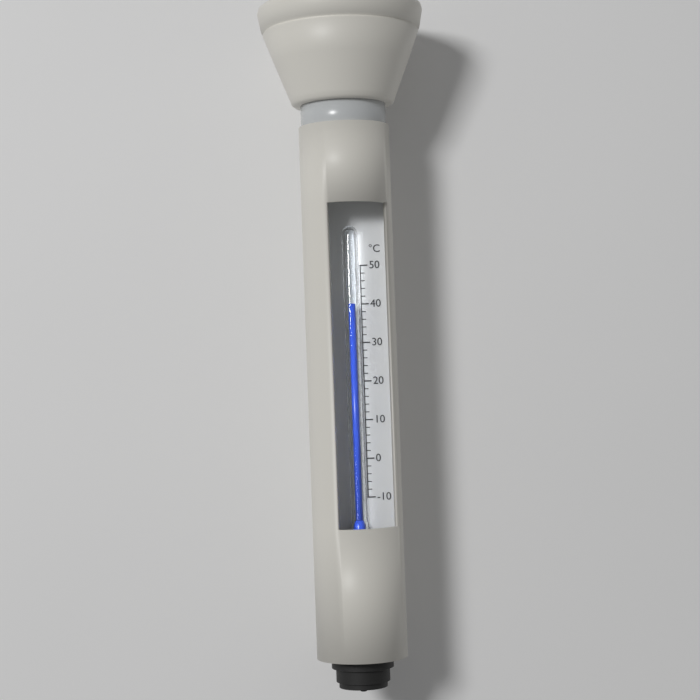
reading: 40 °C
